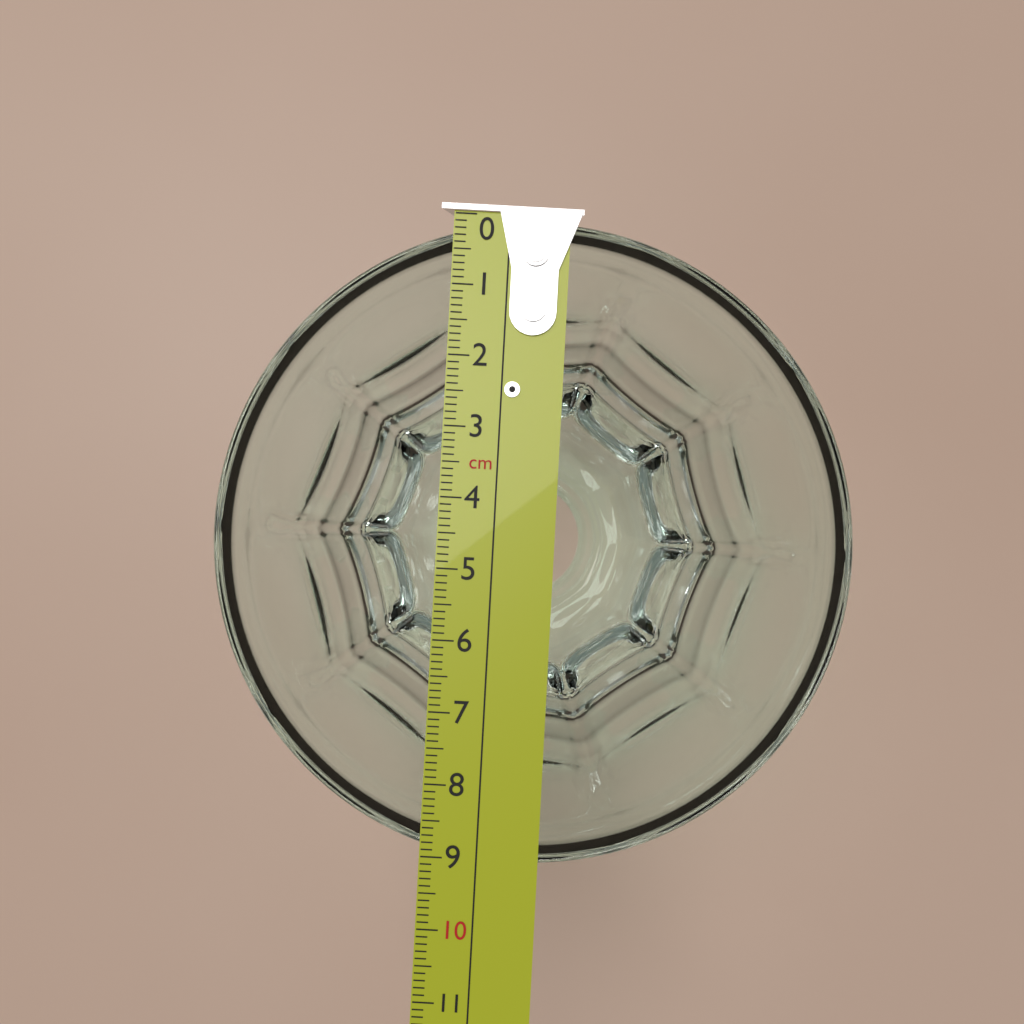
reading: 9.1 cm
